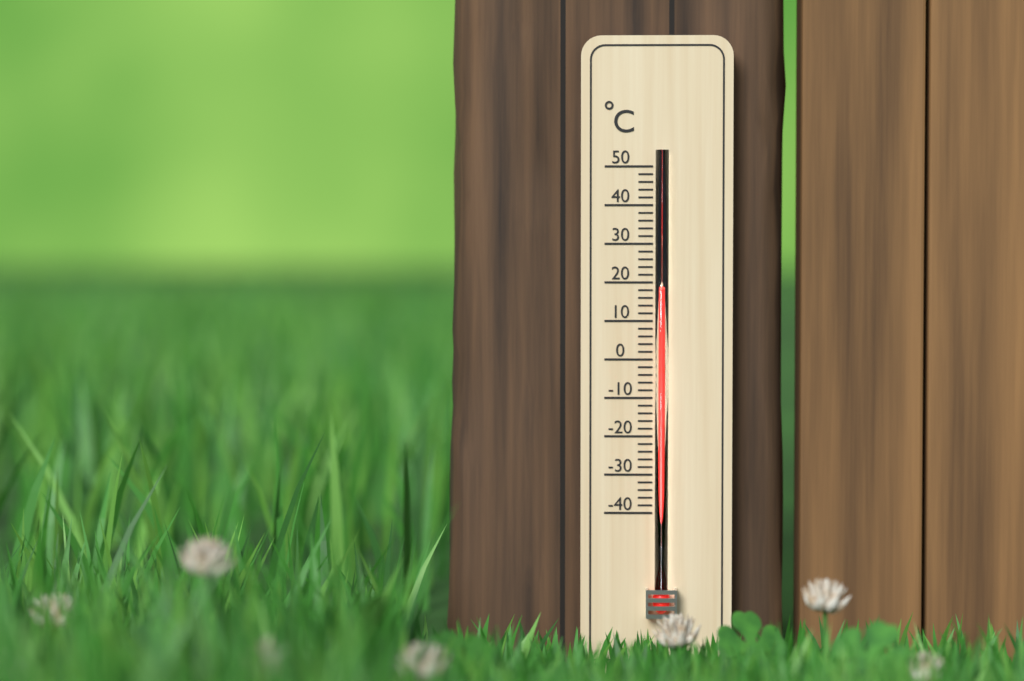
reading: 18 °C
